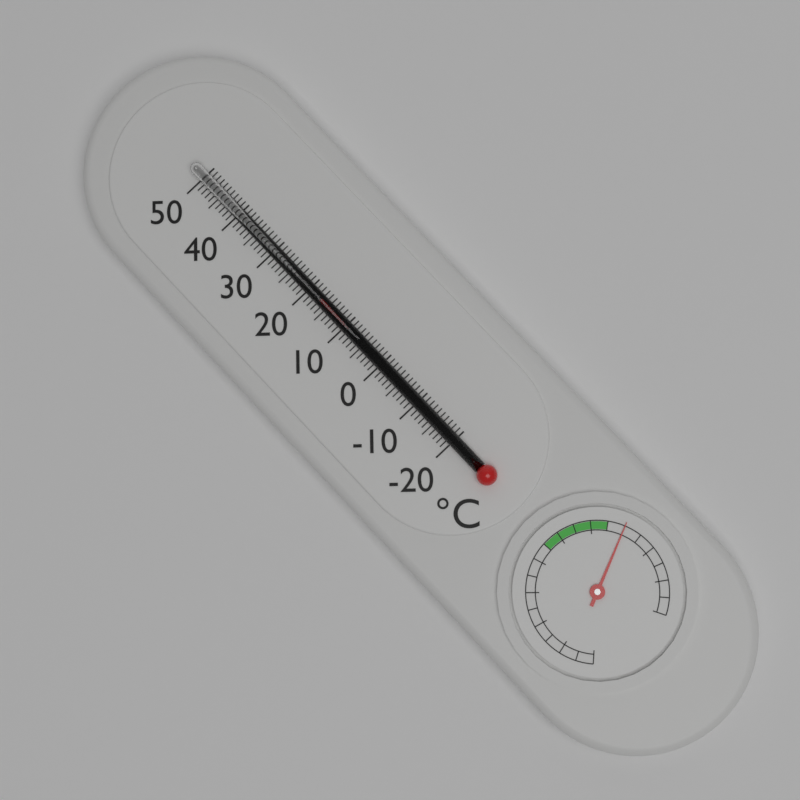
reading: 17 °C
